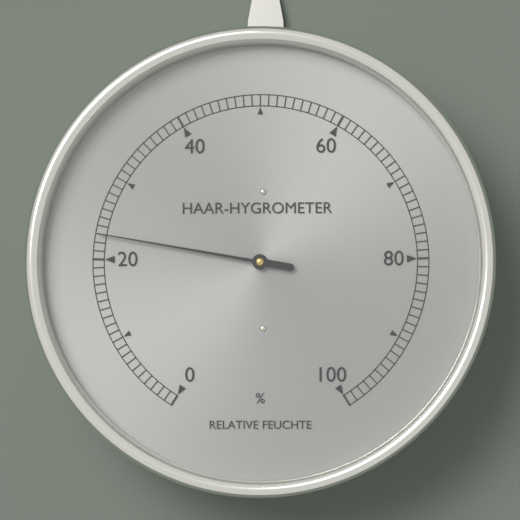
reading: 23 %
